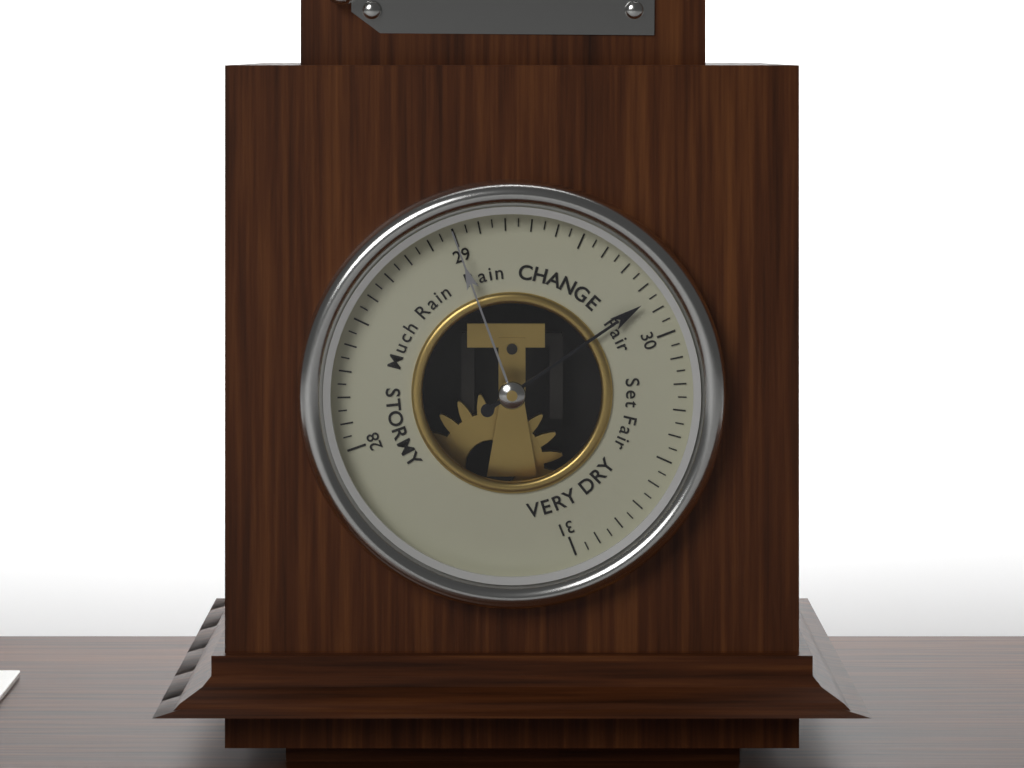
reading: 29.85 (no unit)
